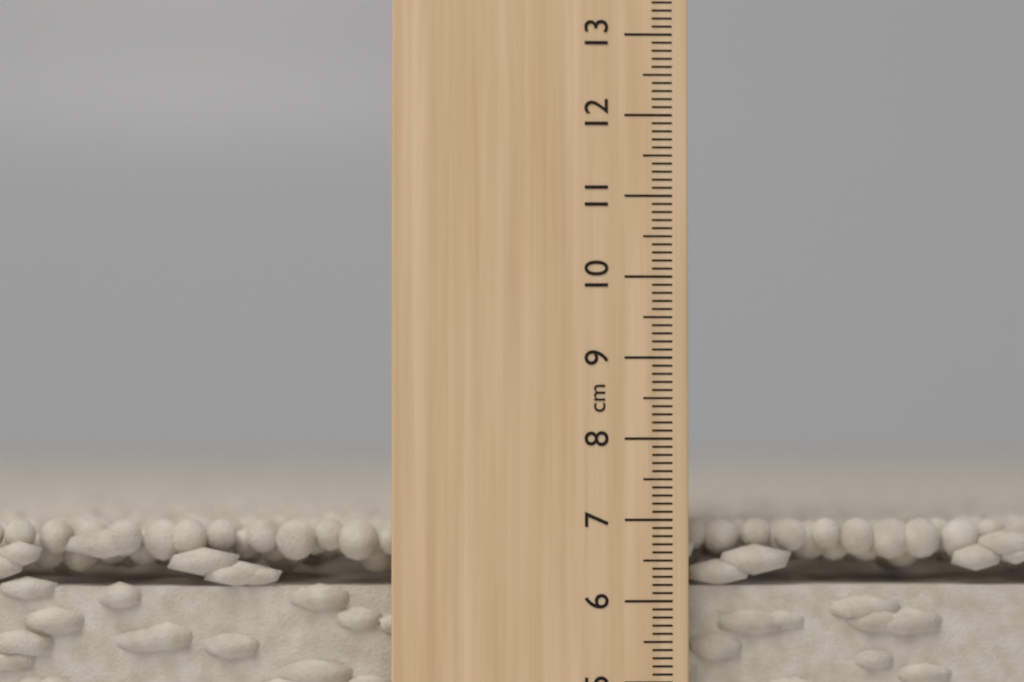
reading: 7.0 cm
